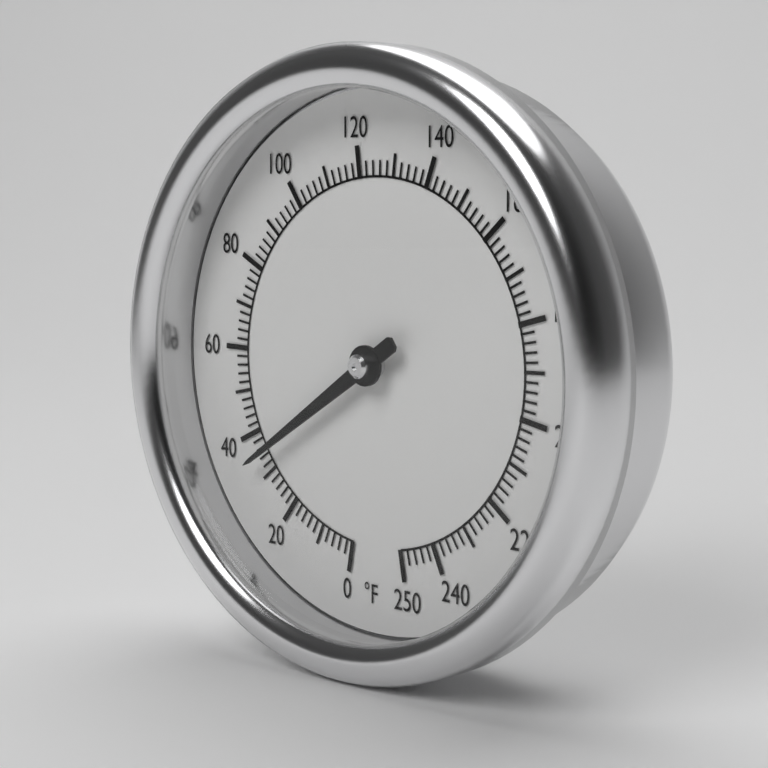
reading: 34 °F
